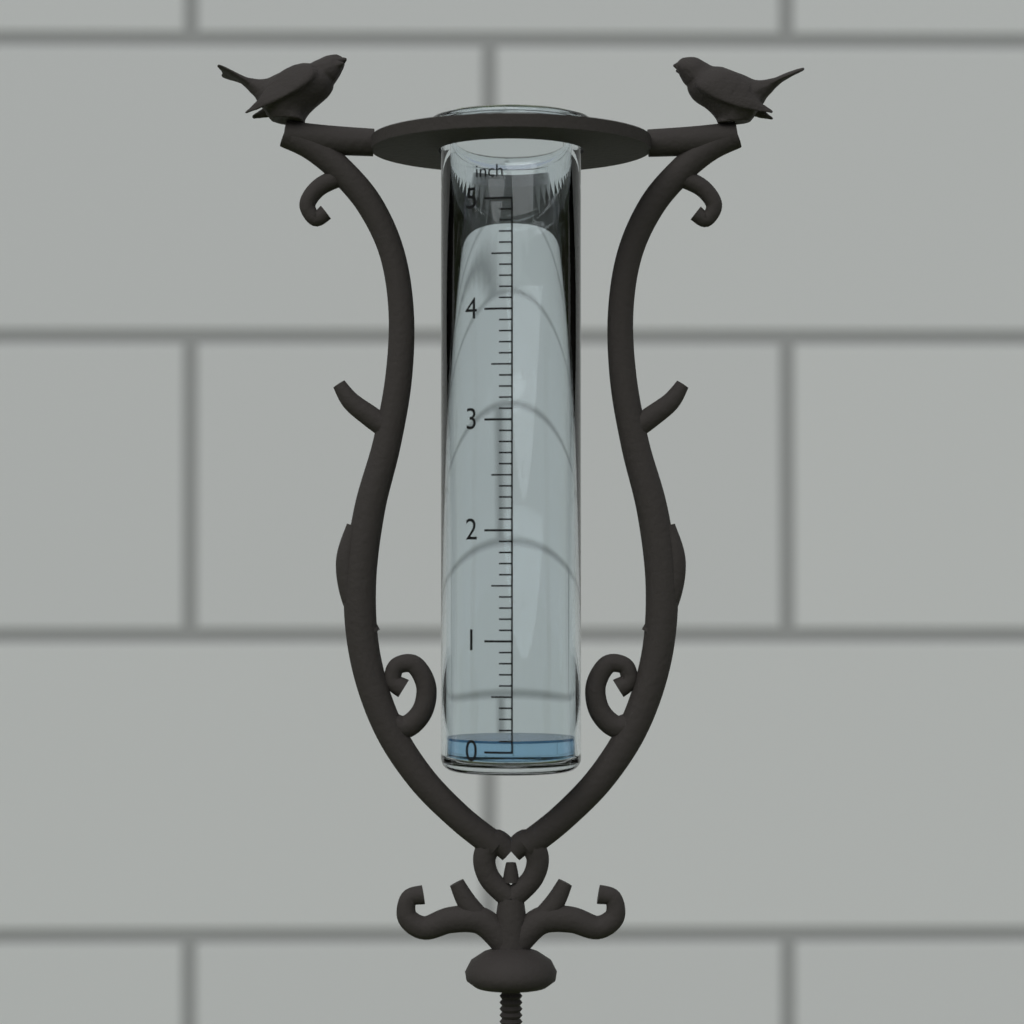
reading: 0.1 inch
